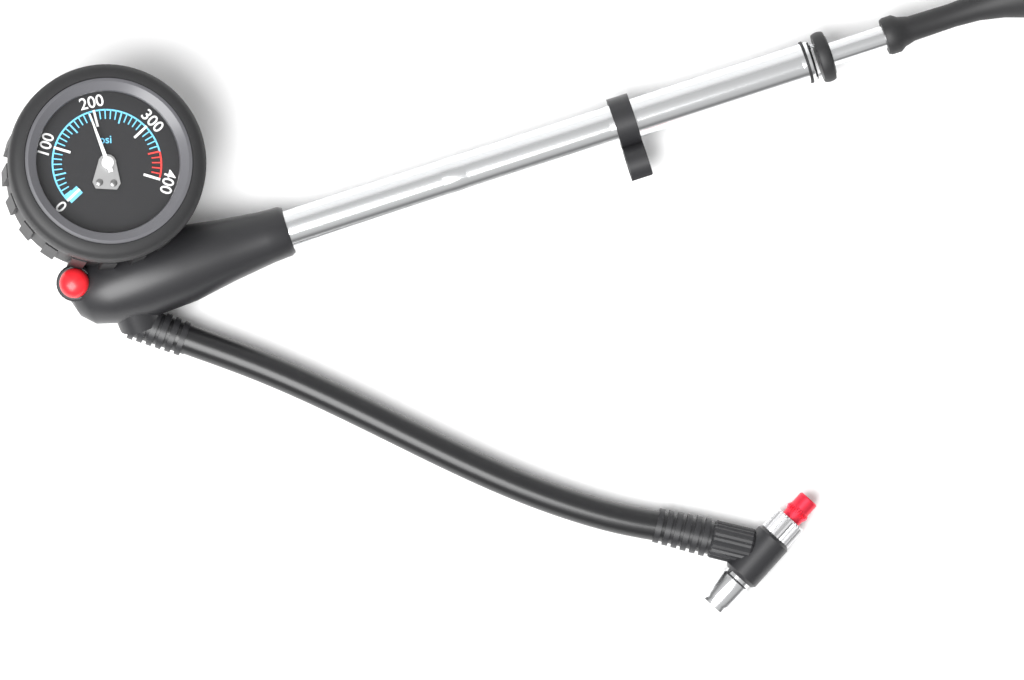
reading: 190 psi
